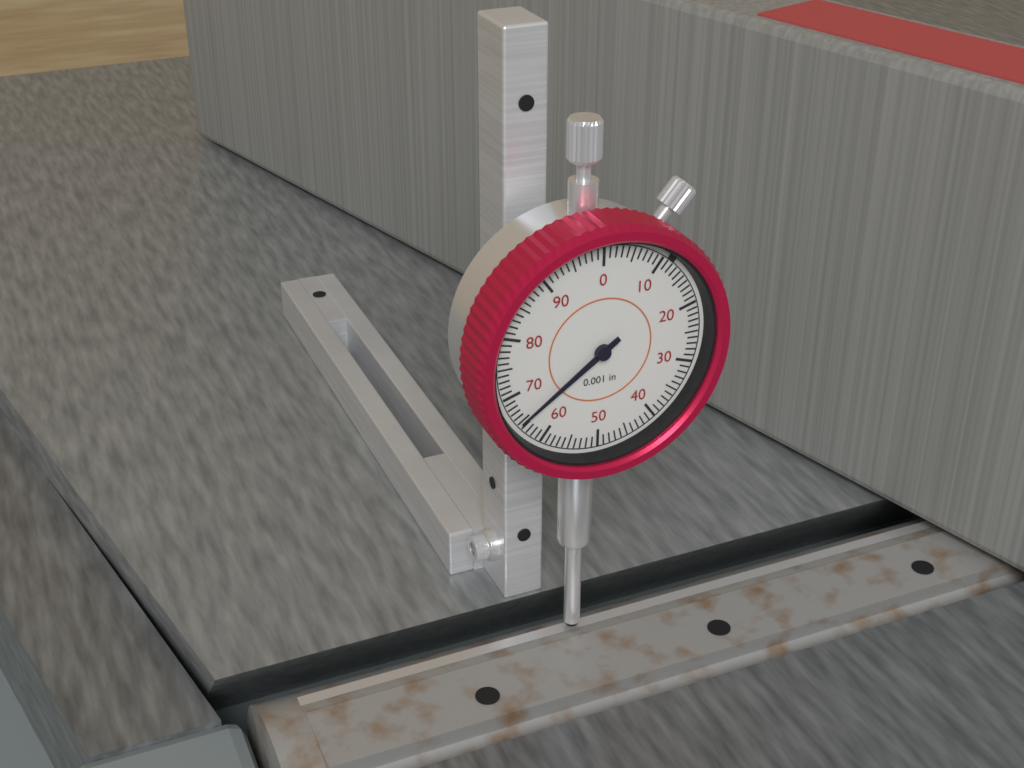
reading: 0.065 in
